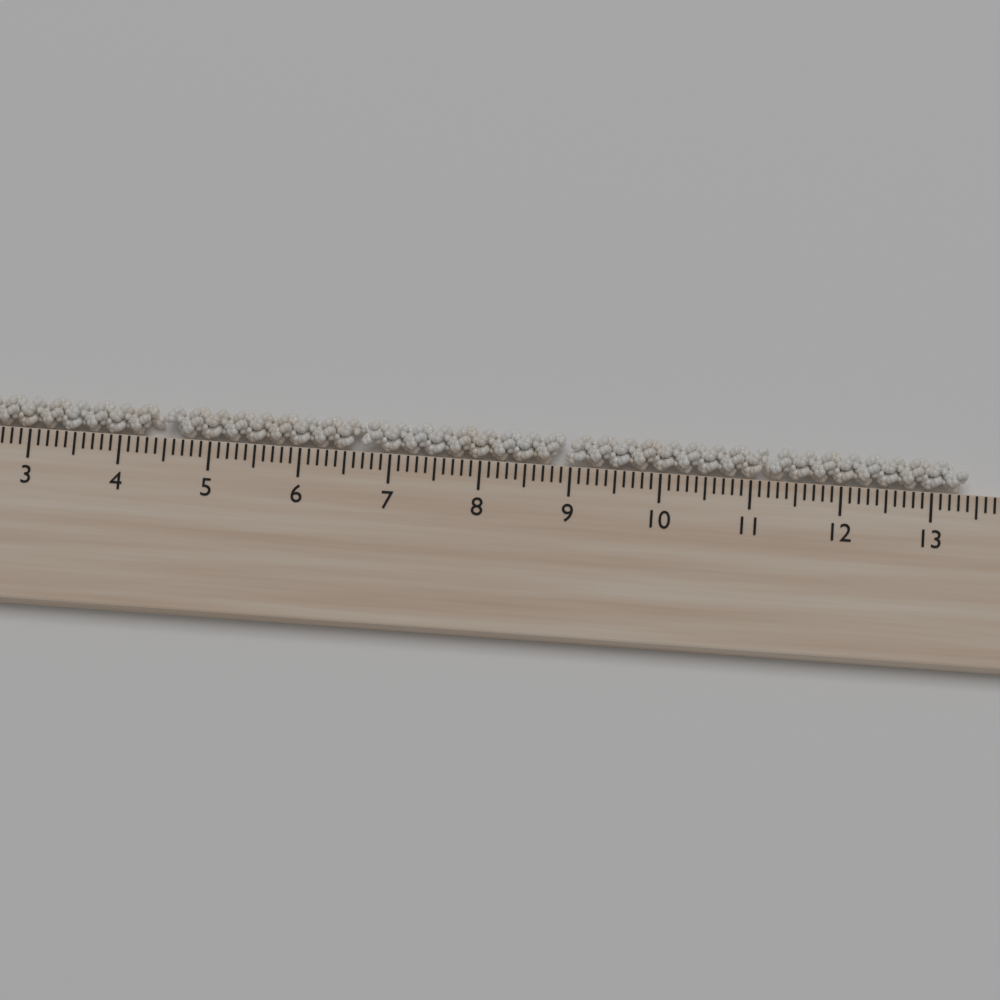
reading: 13.4 cm
